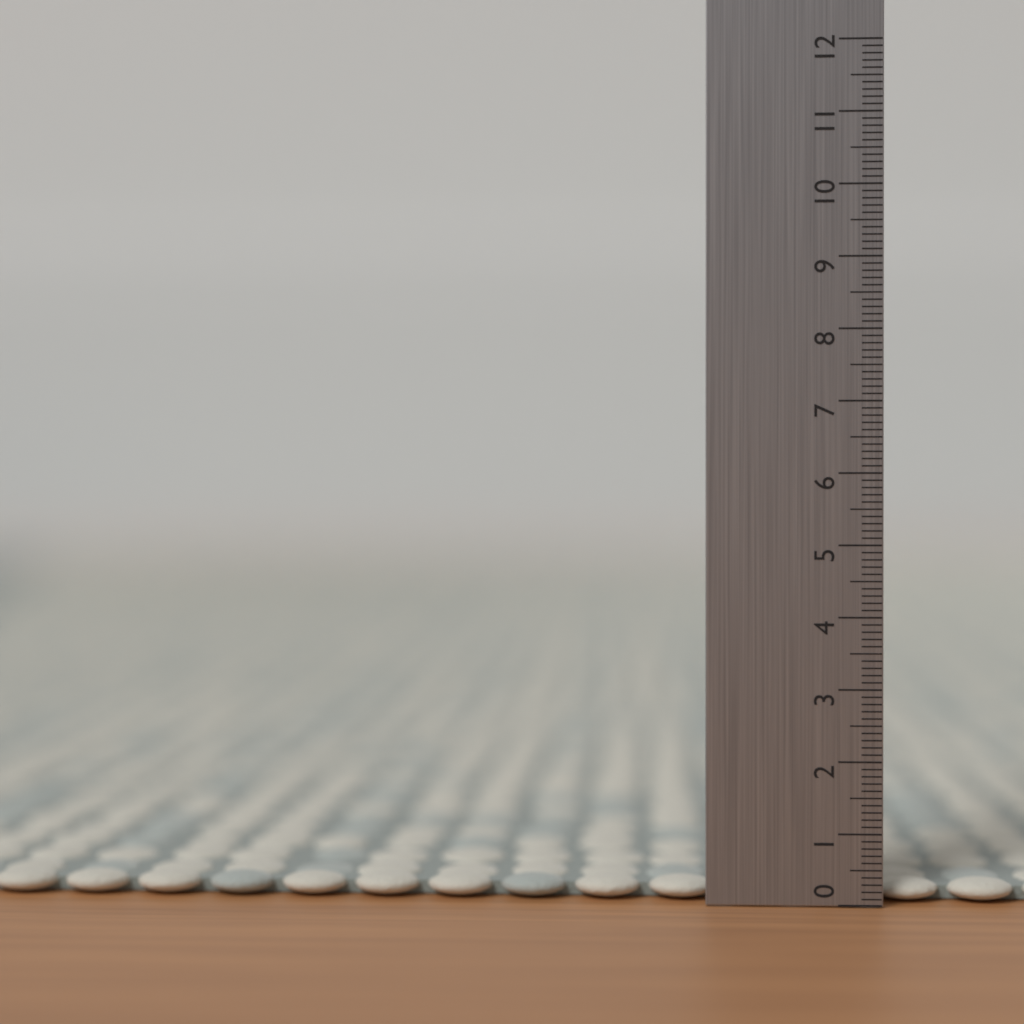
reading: 0.3 (no unit)
